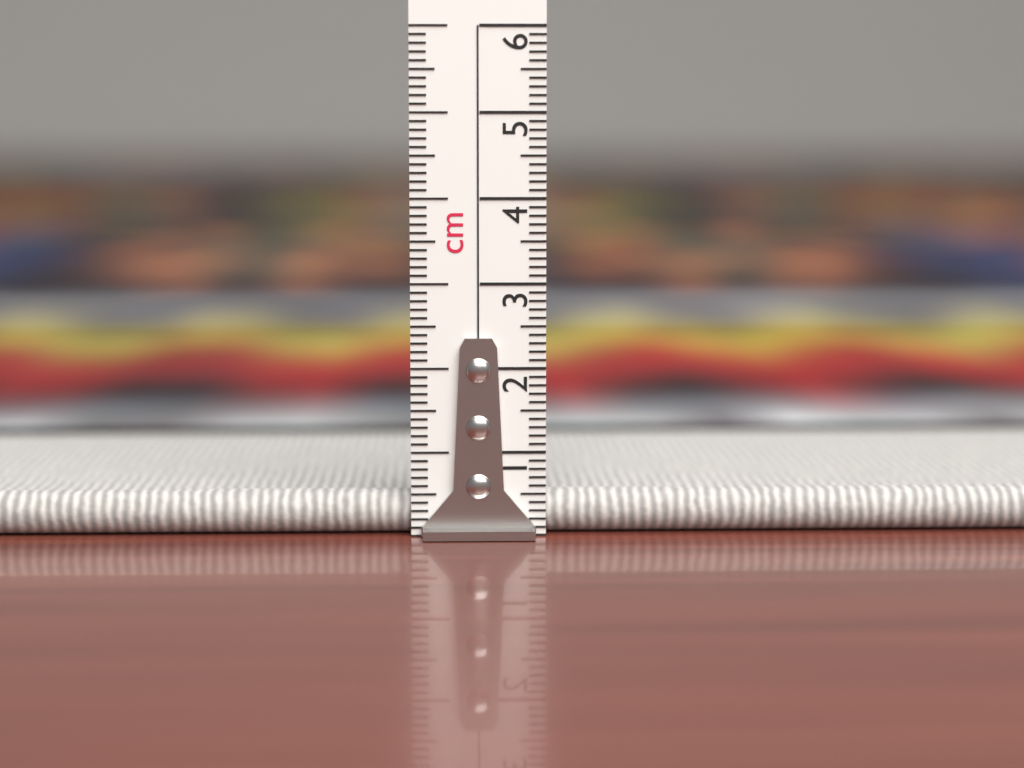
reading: 0.5 cm
